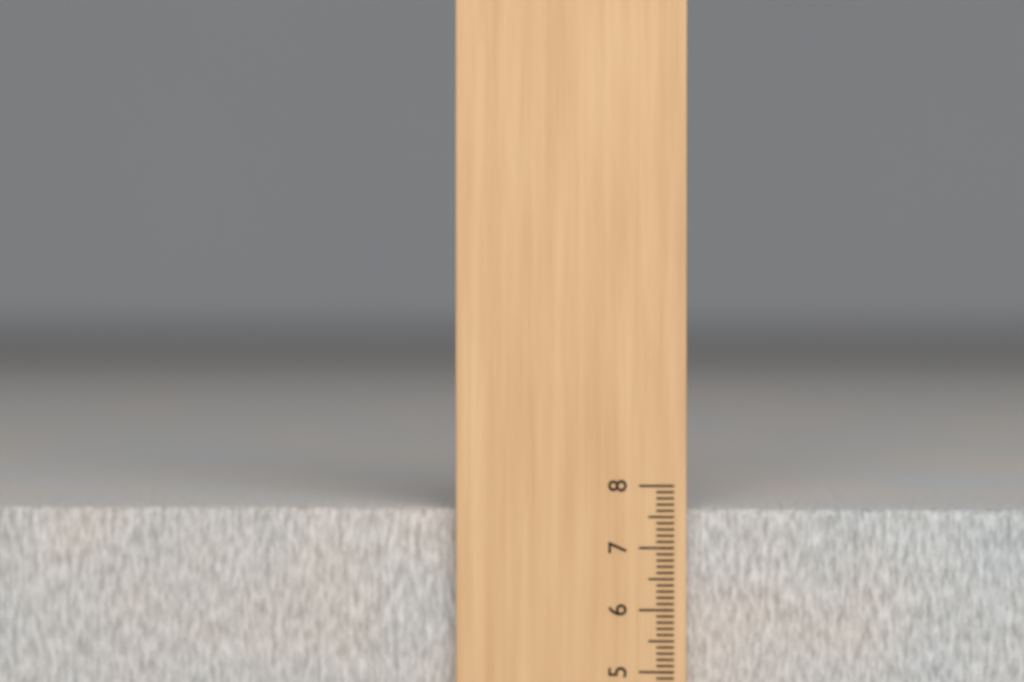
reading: 7.6 (no unit)
